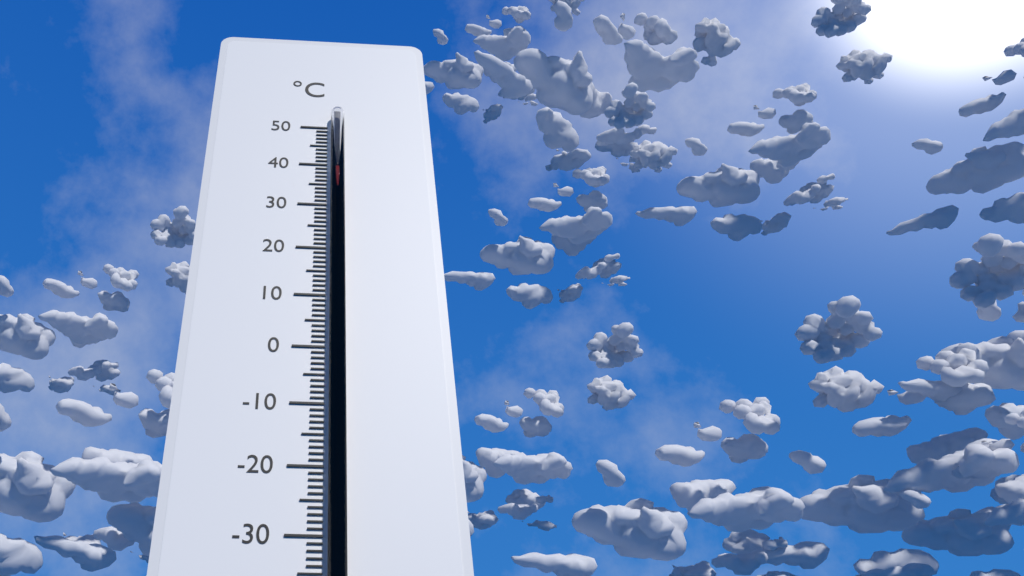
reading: 38 °C
